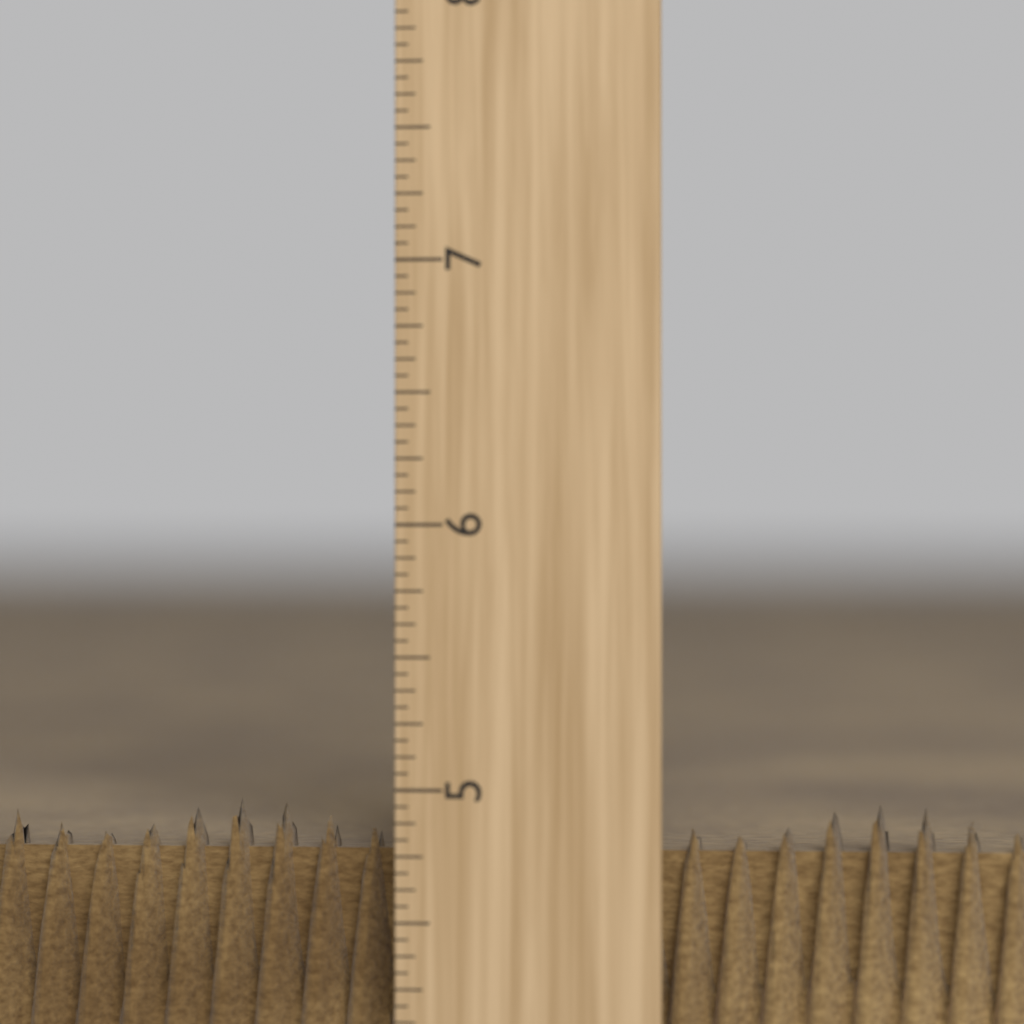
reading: 4.9375 inch
